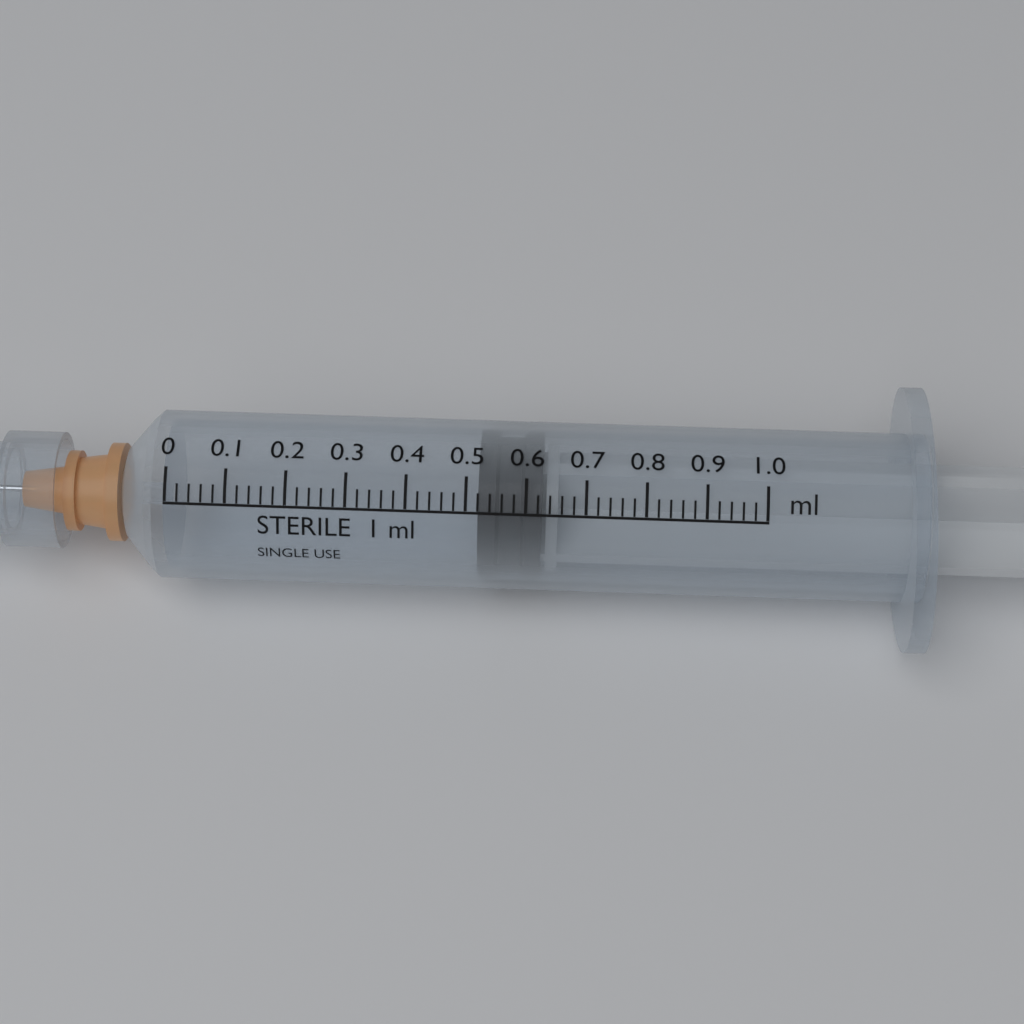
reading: 0.52 ml
